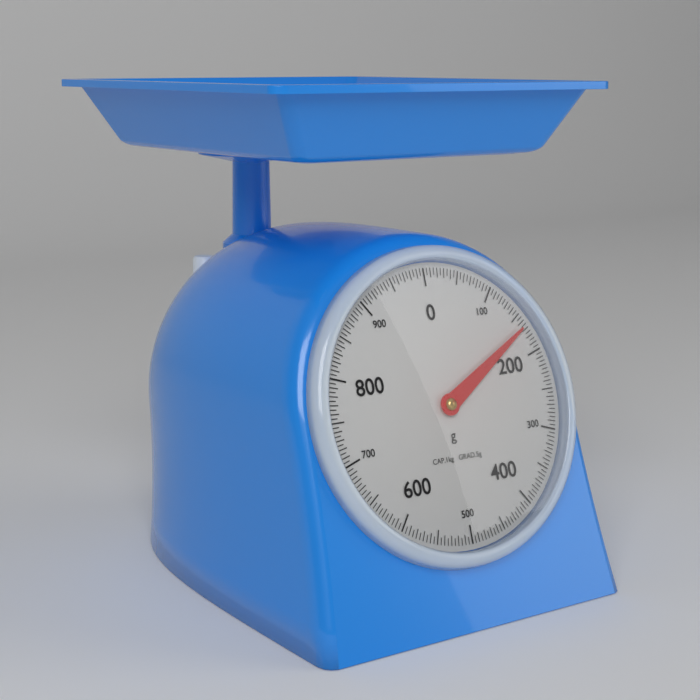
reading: 165 g
